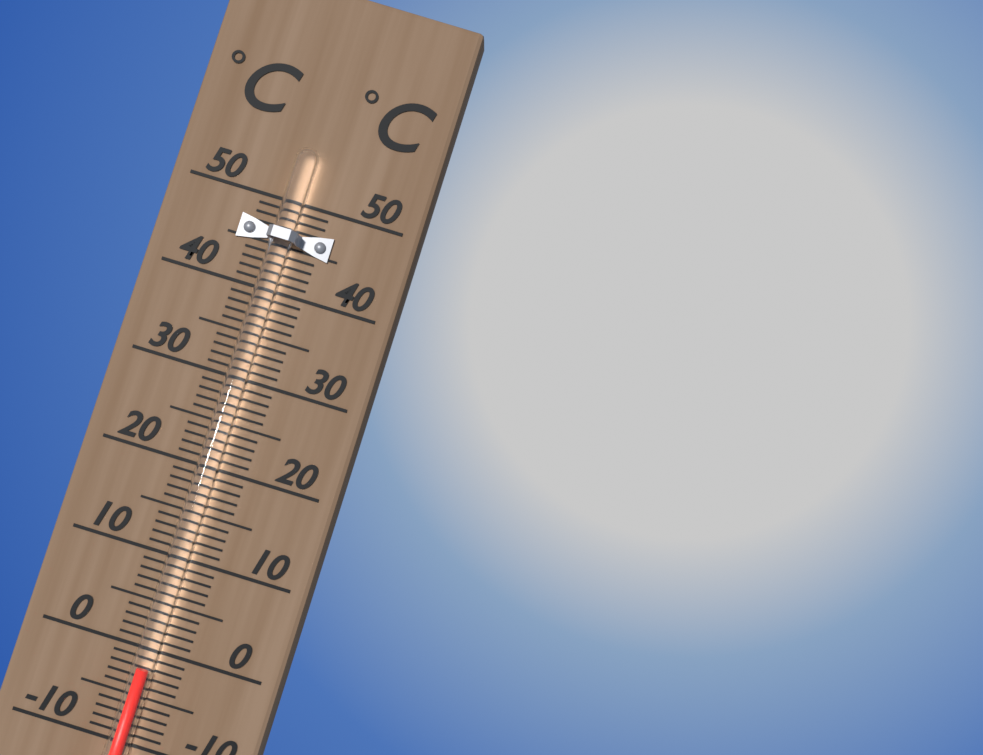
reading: -2 °C
